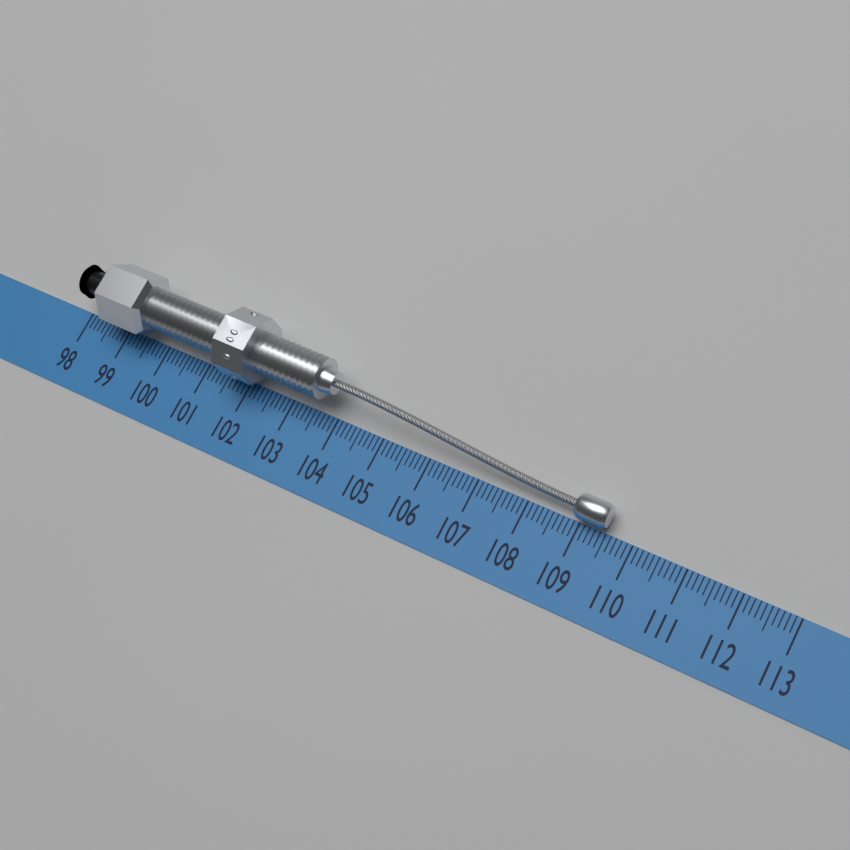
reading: 109.5 (no unit)
